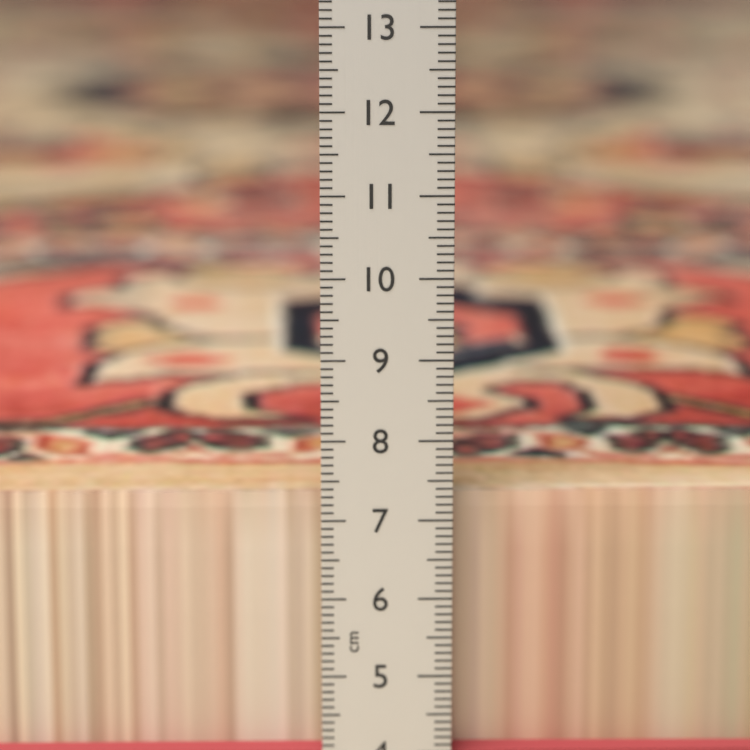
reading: 7.2 cm
